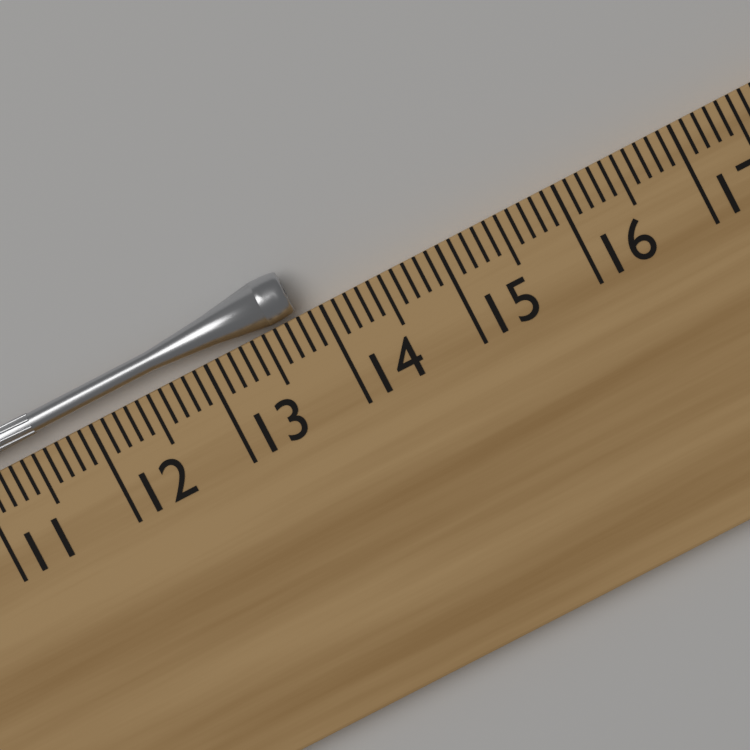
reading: 13.8 cm
